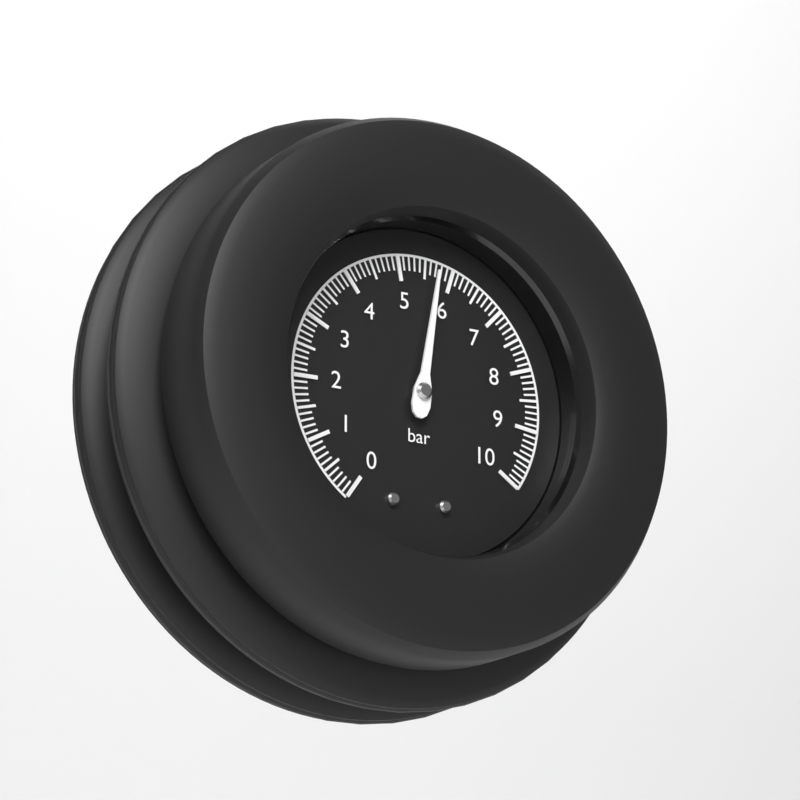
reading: 5.7 bar
